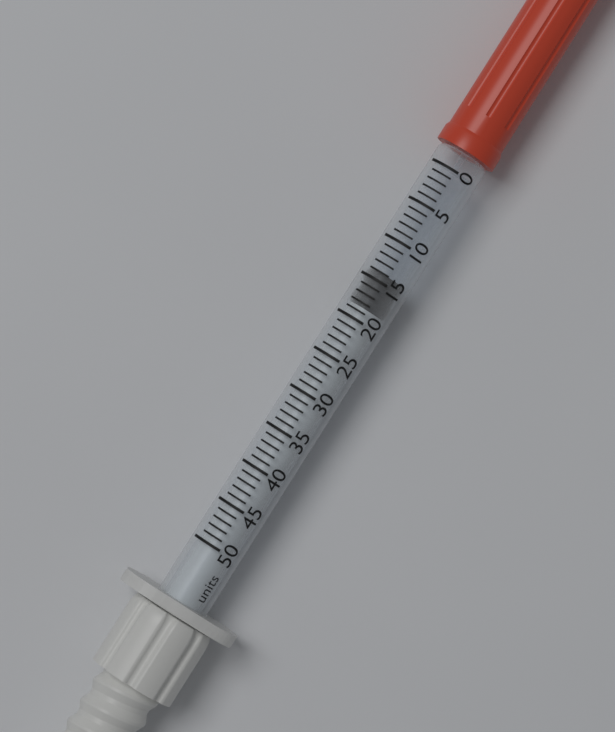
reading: 14 units
